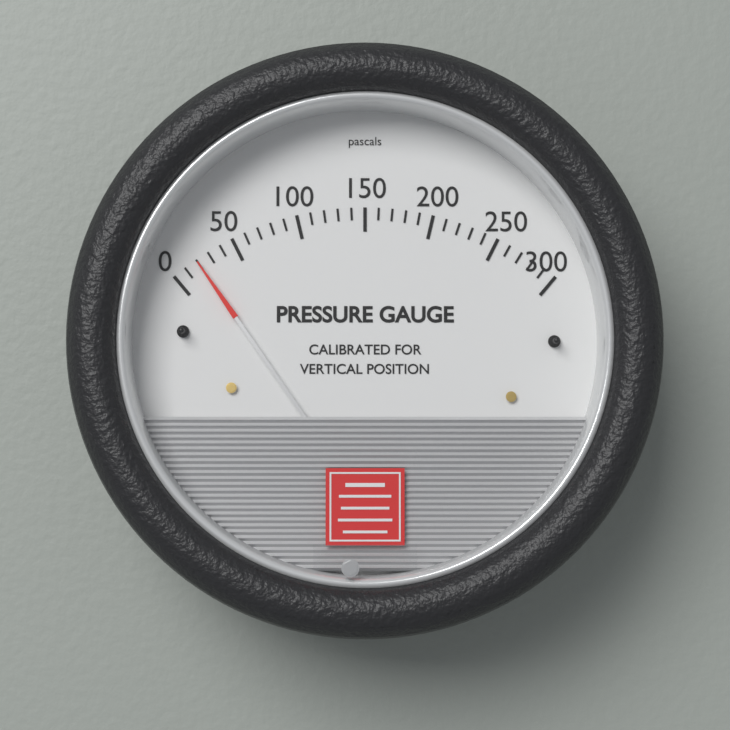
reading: 20 Pa
